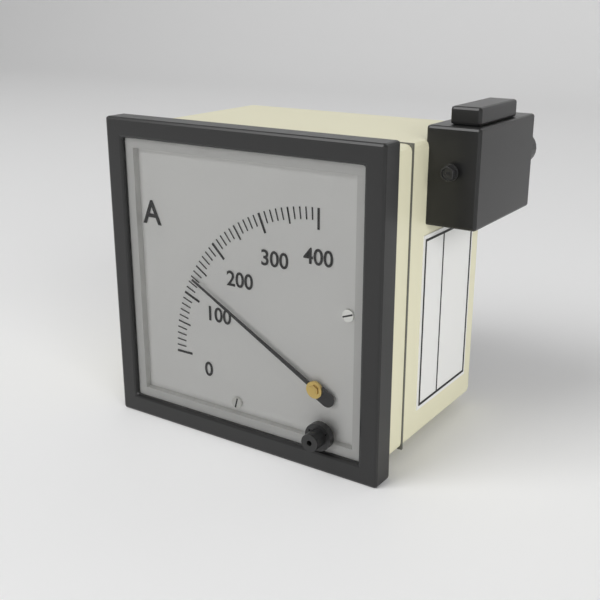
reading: 130 A
